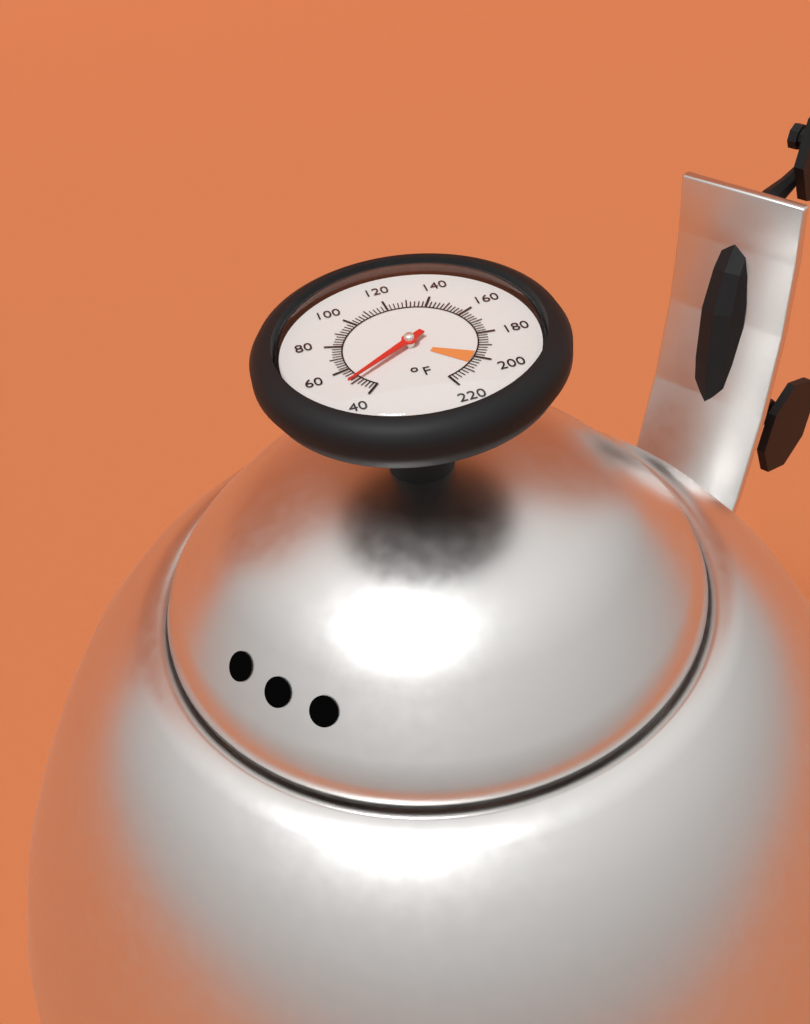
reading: 50 °F
